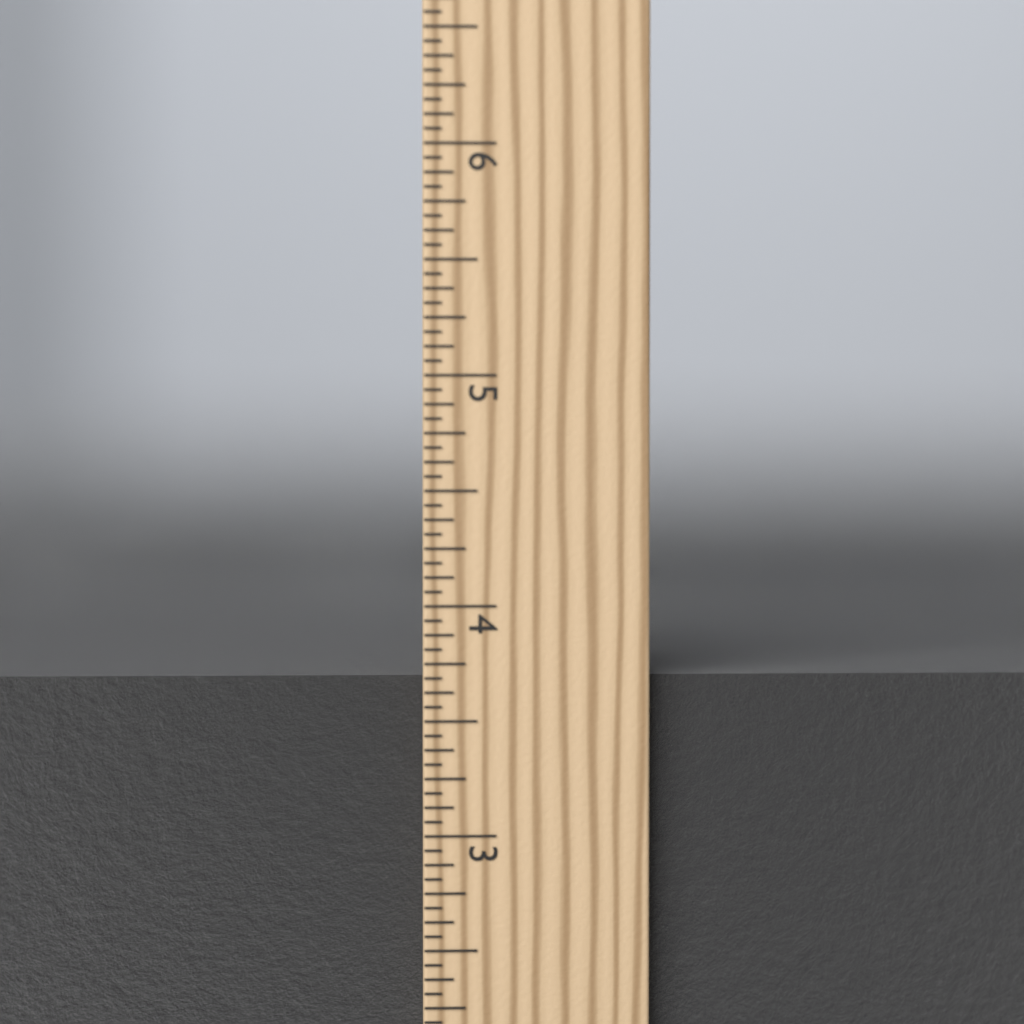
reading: 3.6875 in
